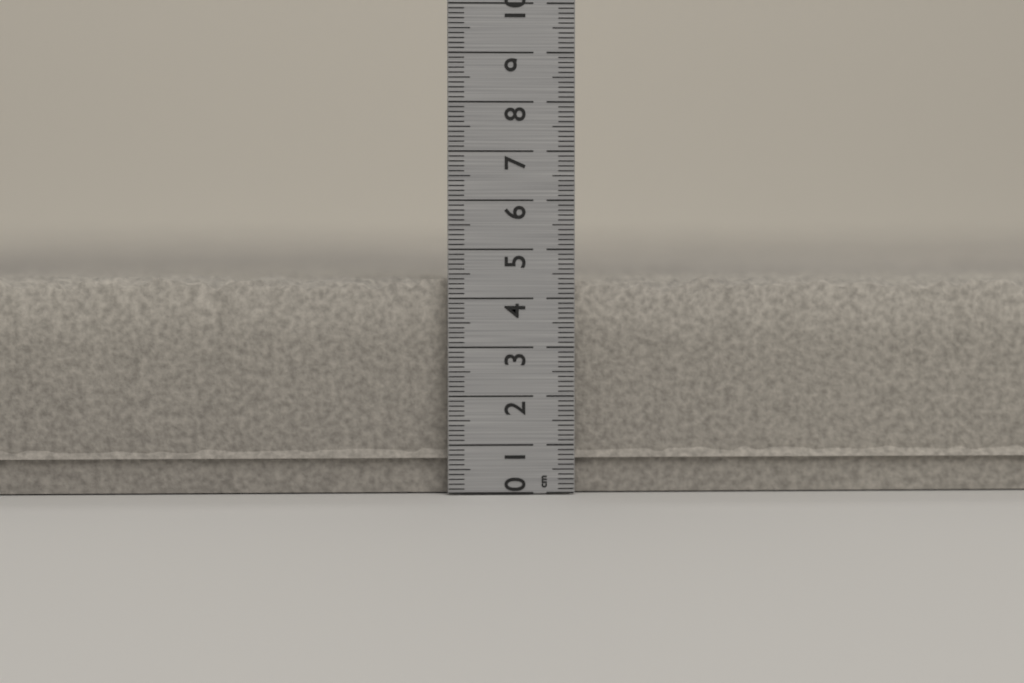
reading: 4.5 cm
